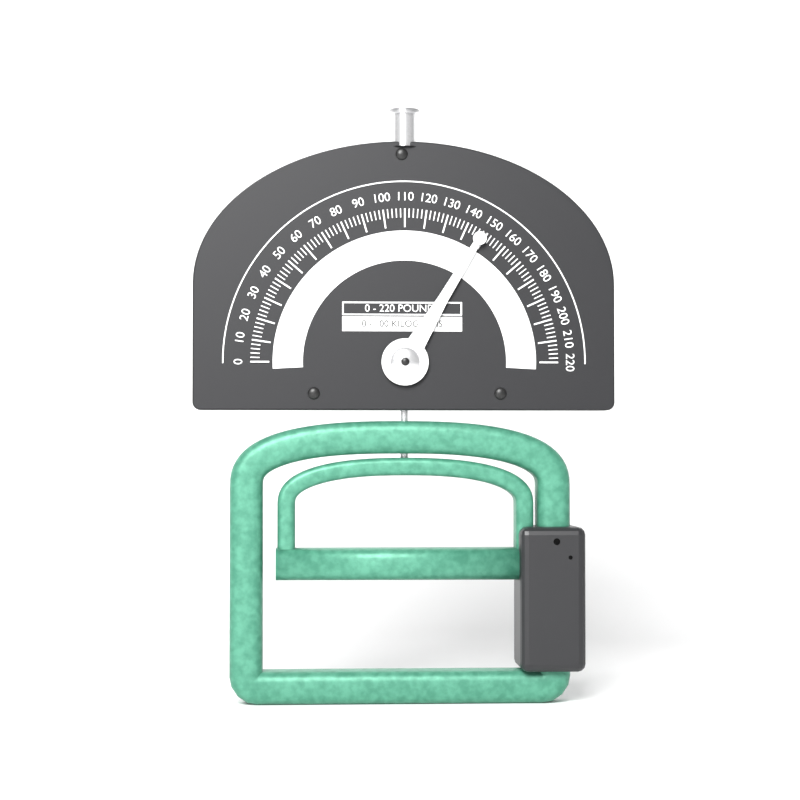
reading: 148 lb
